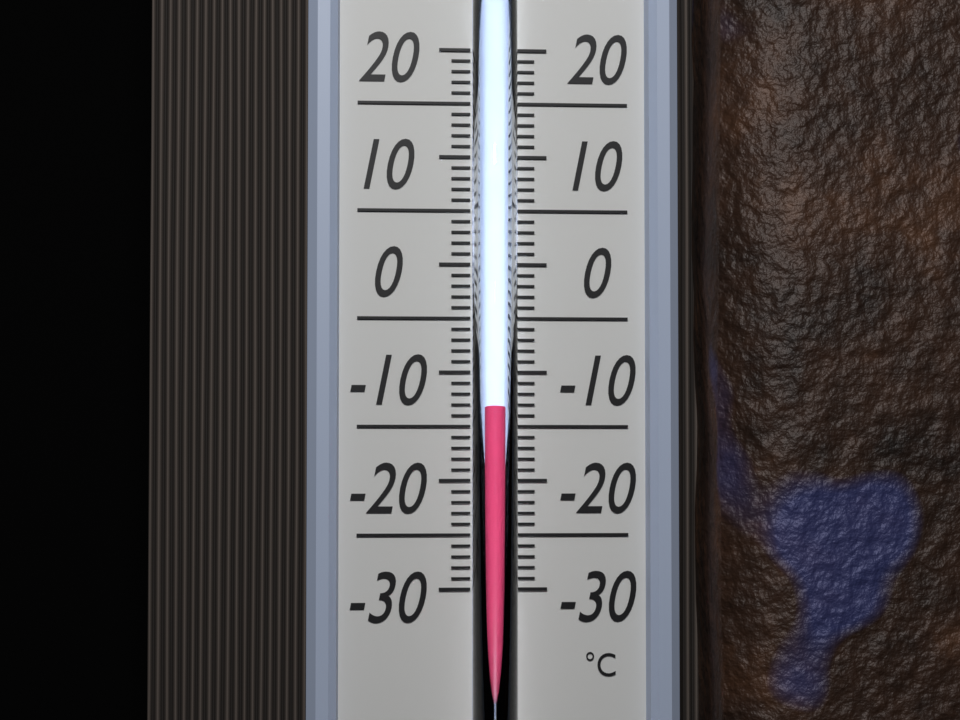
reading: -13 °C
